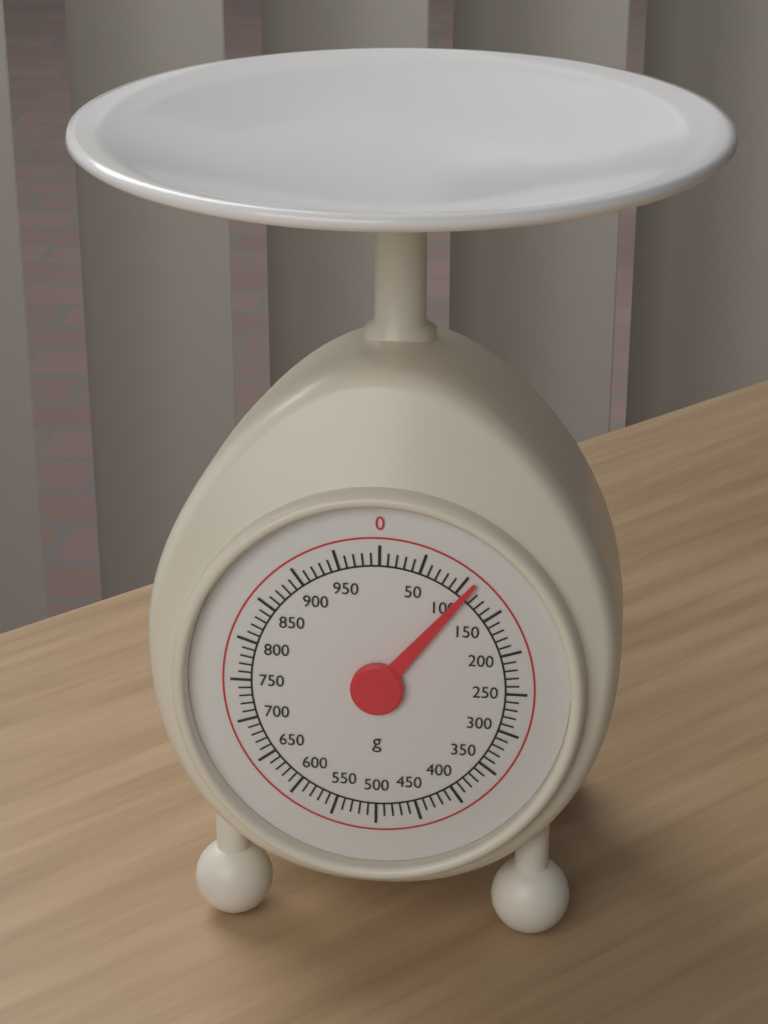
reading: 110 g
